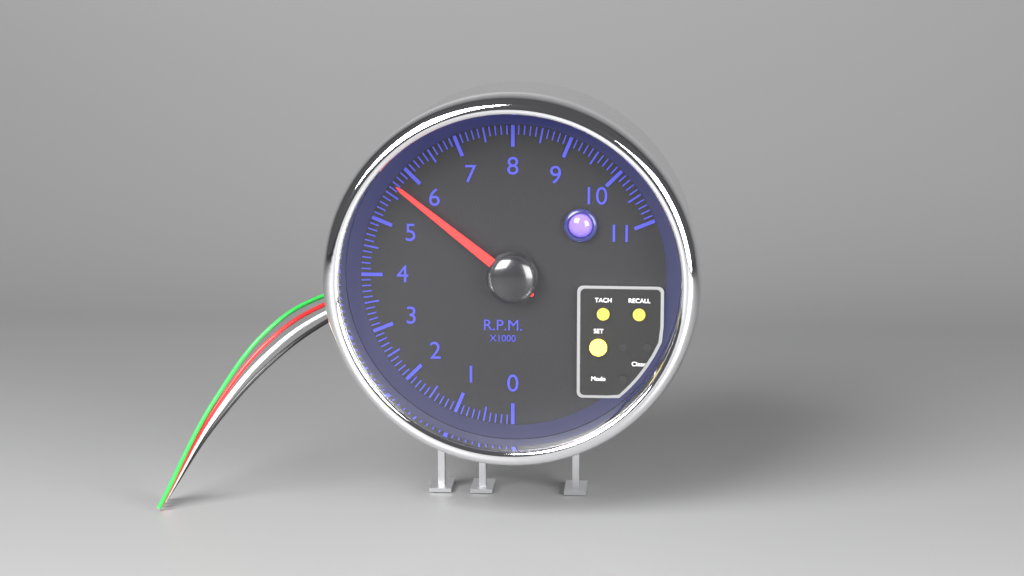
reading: 5.7 rpm x1000
